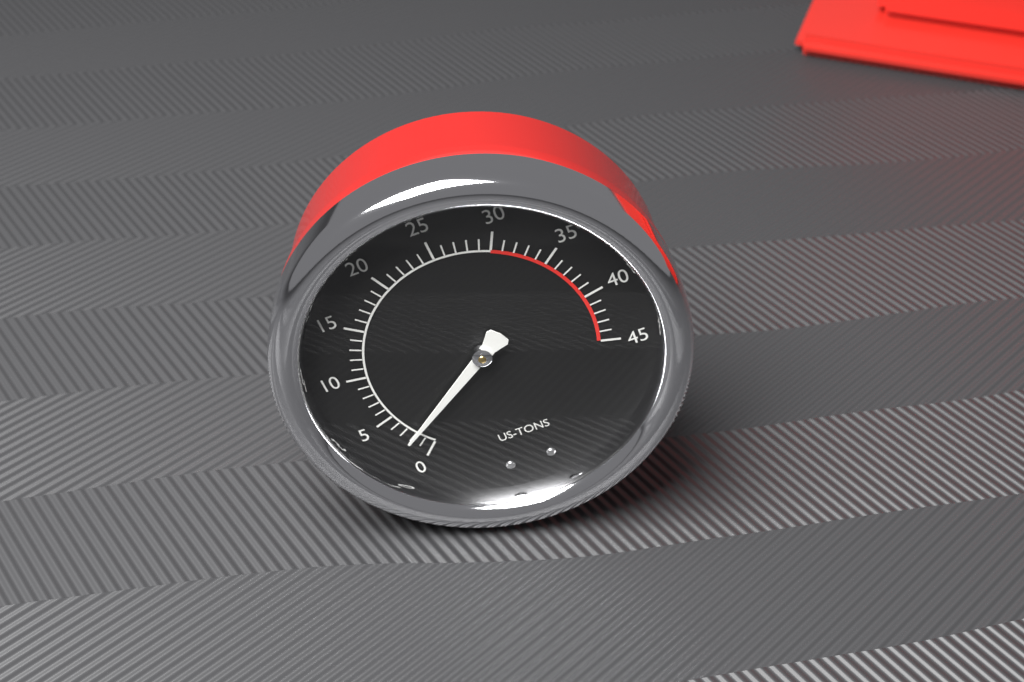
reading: 2 US tons
